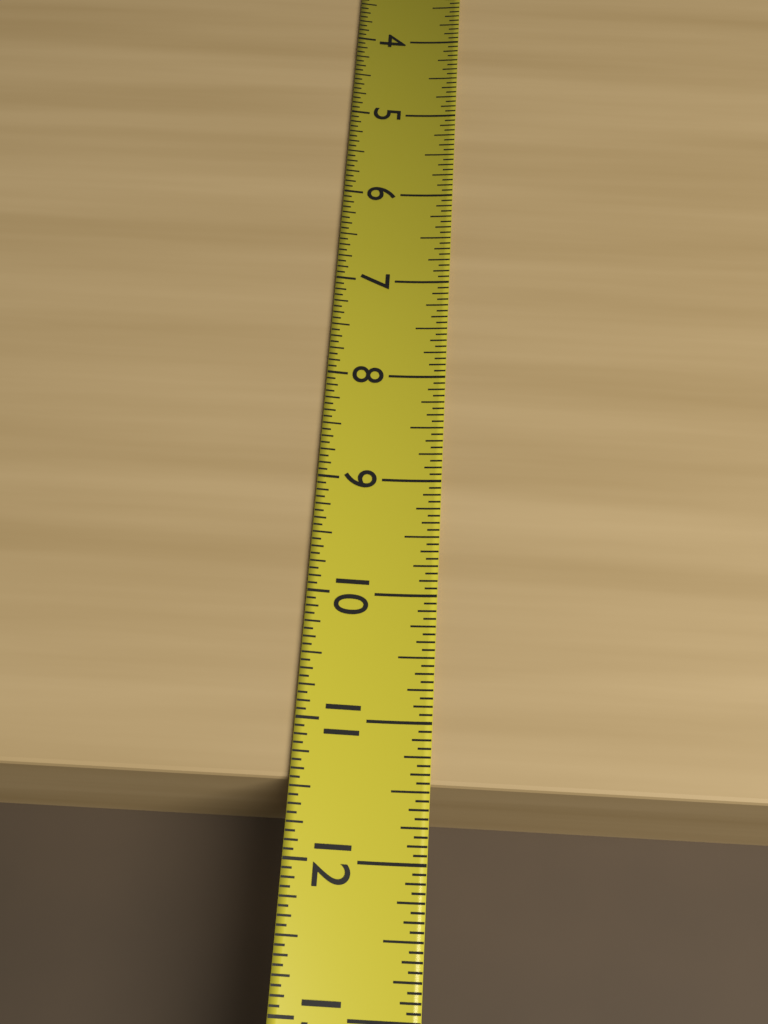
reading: 11.4375 (no unit)
